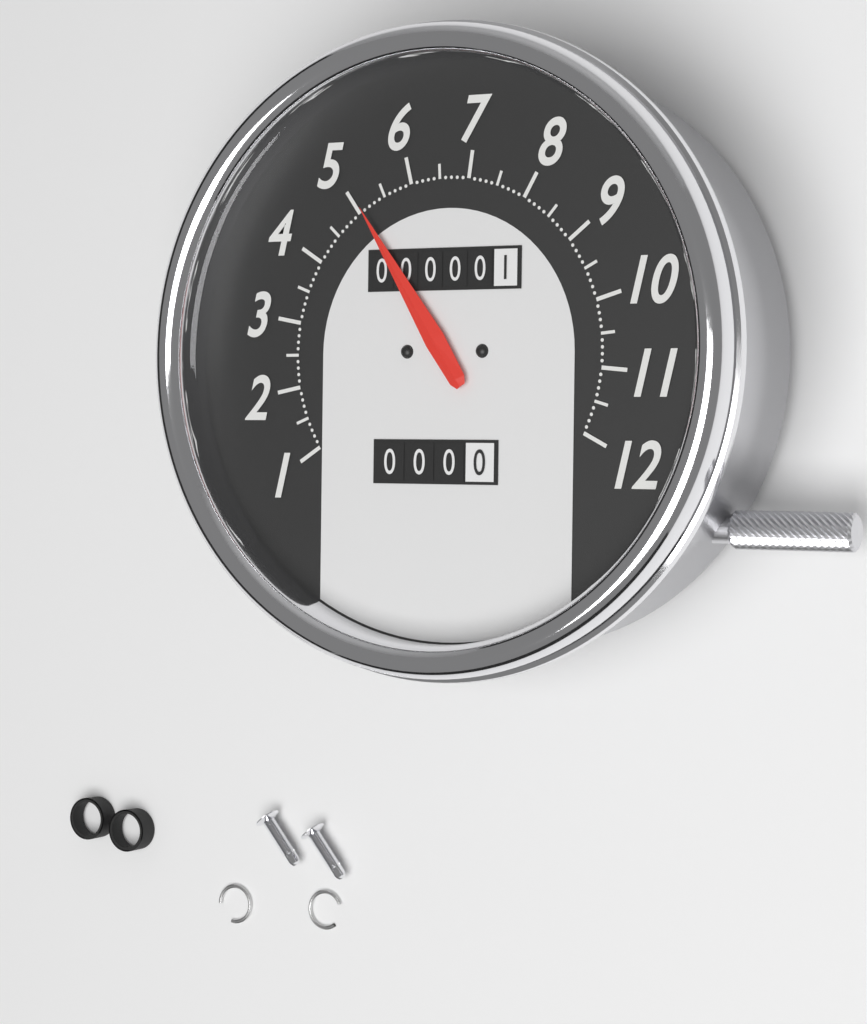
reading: 5.1 (no unit)
